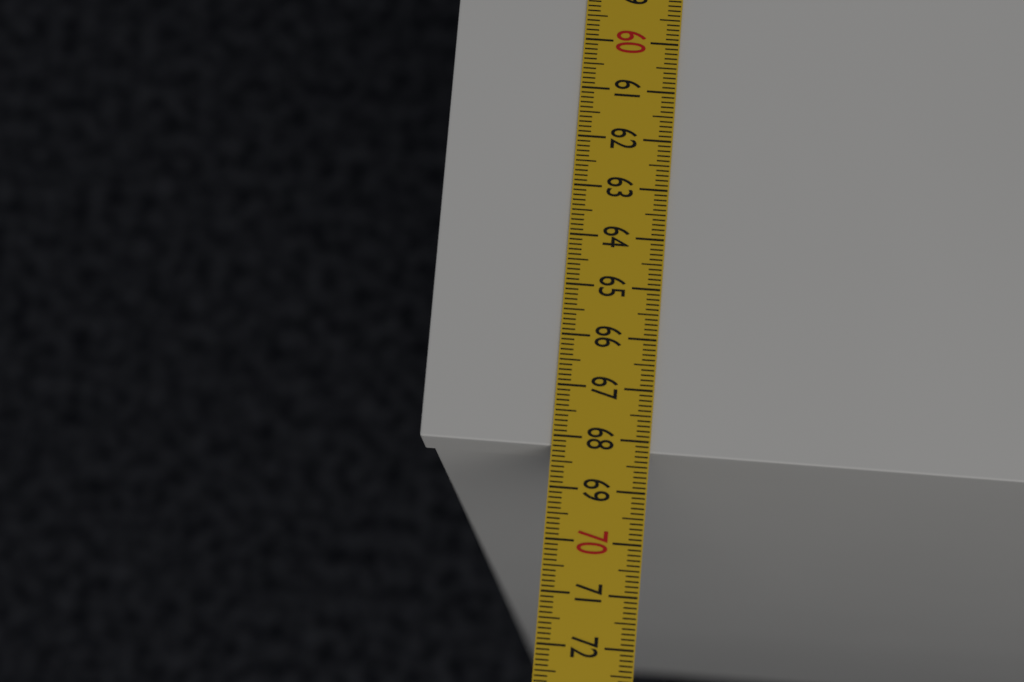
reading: 68.2 cm
